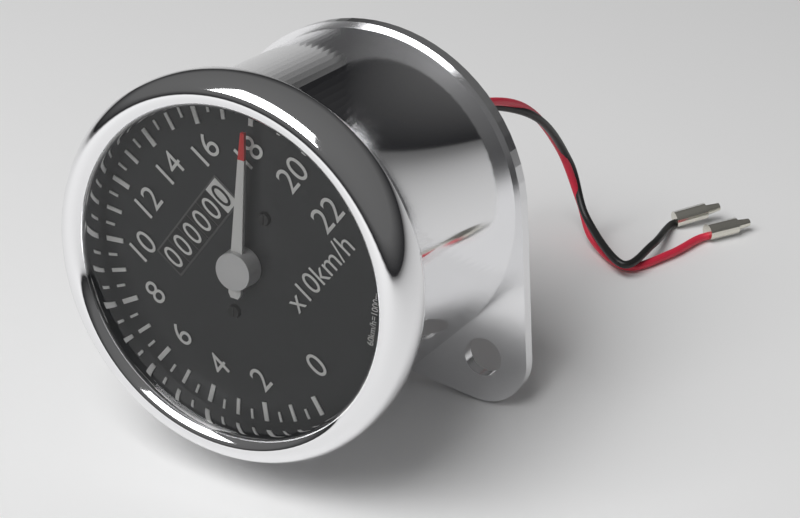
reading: 180 km/h
